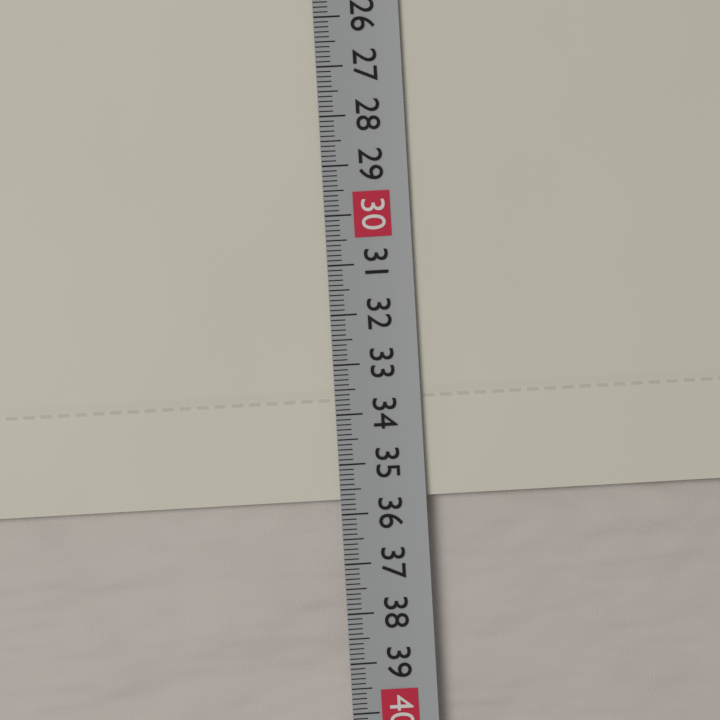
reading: 35.7 cm
